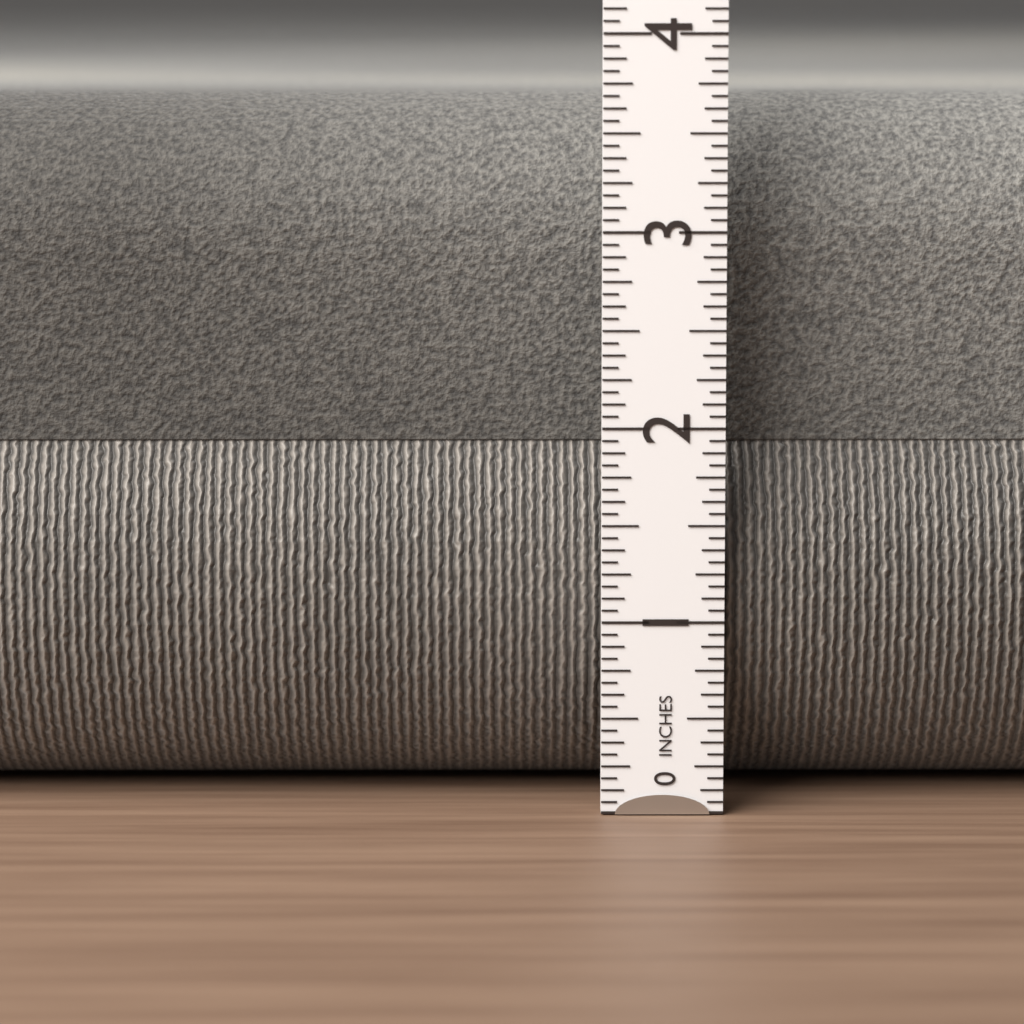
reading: 3.6875 in
